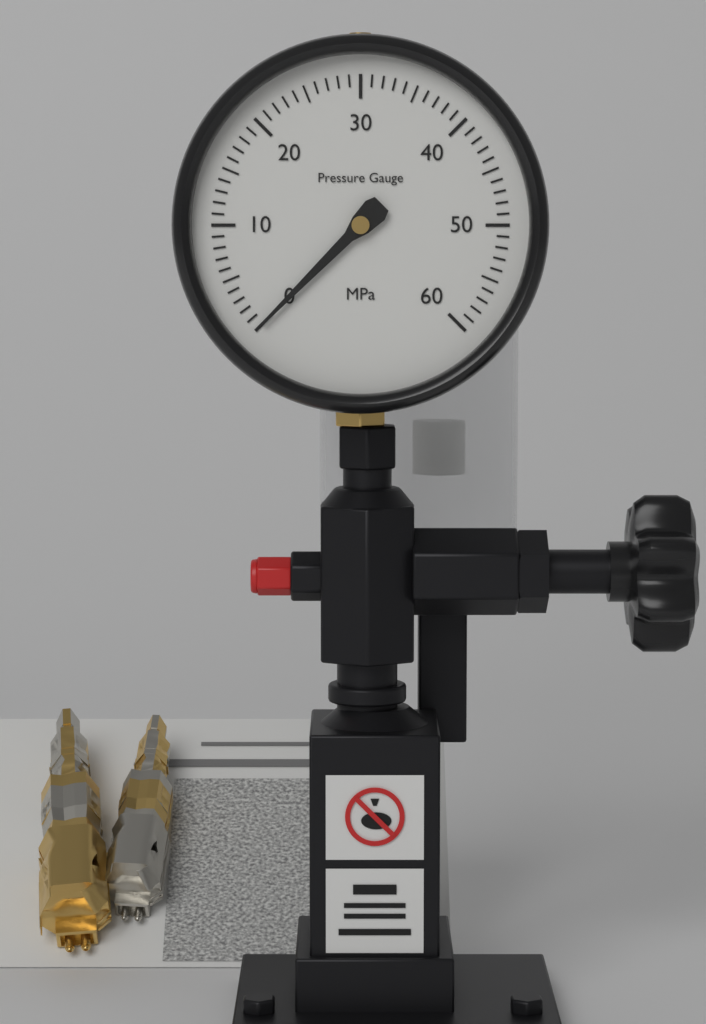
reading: 0 MPa
